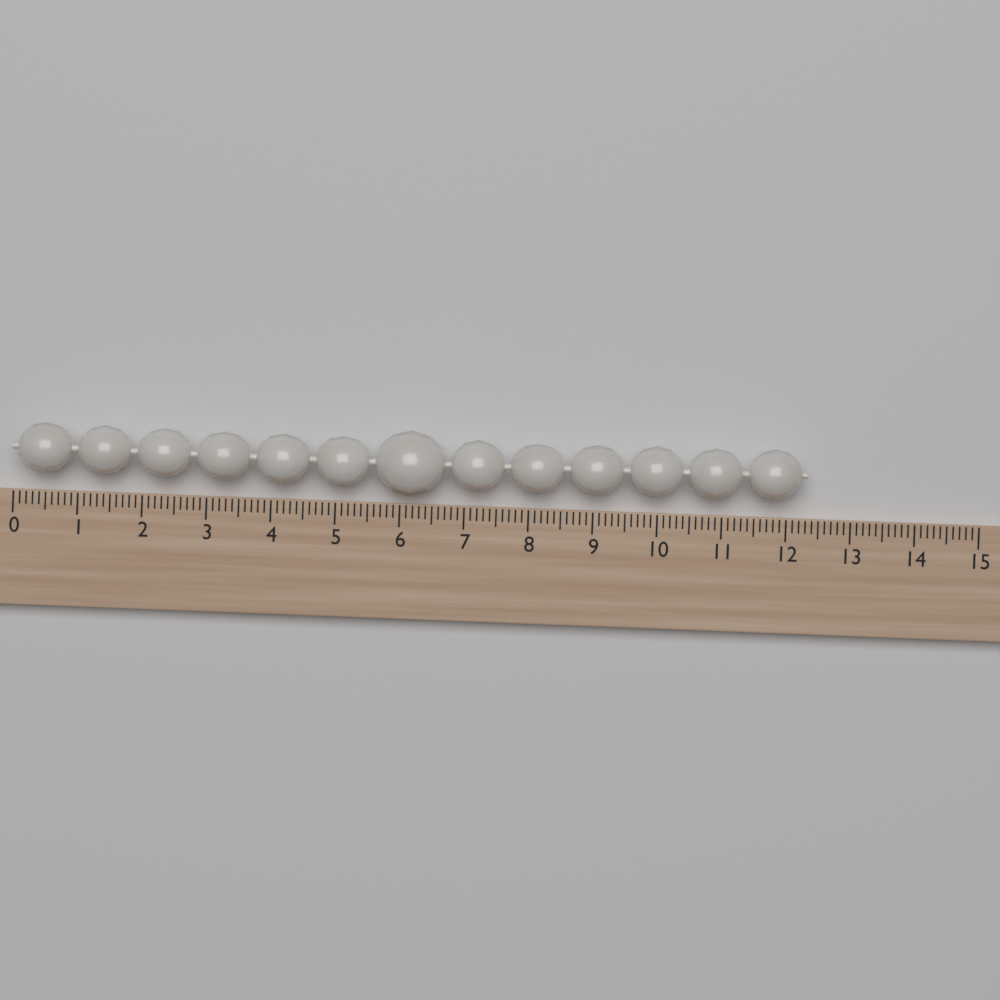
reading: 12.3 (no unit)
